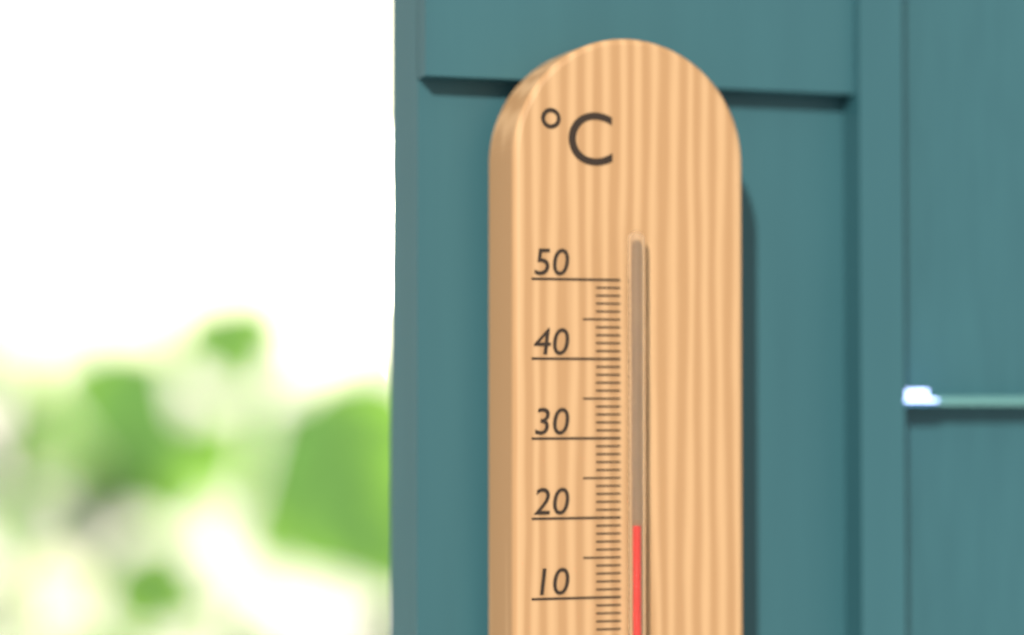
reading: 19 °C
